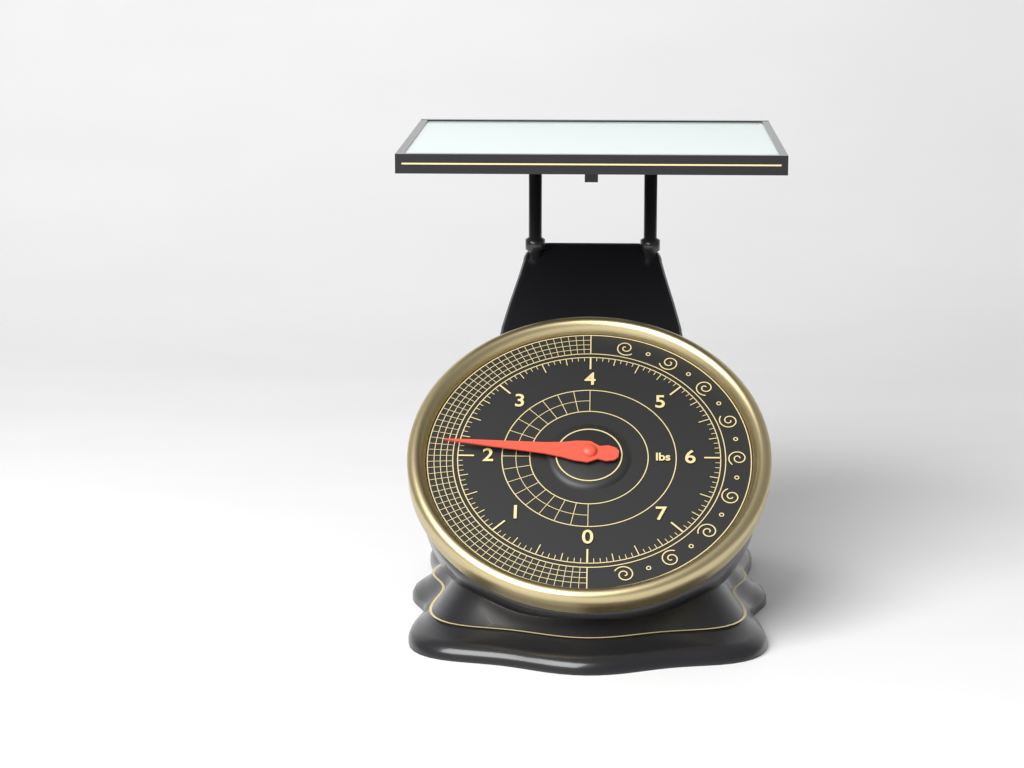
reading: 2.1250 lbs
